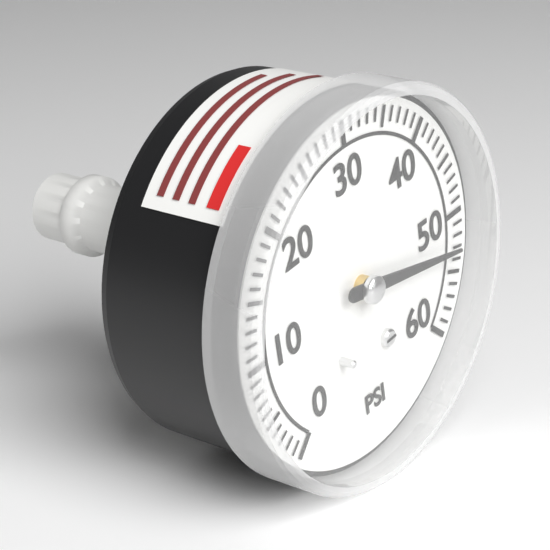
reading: 53 psi
